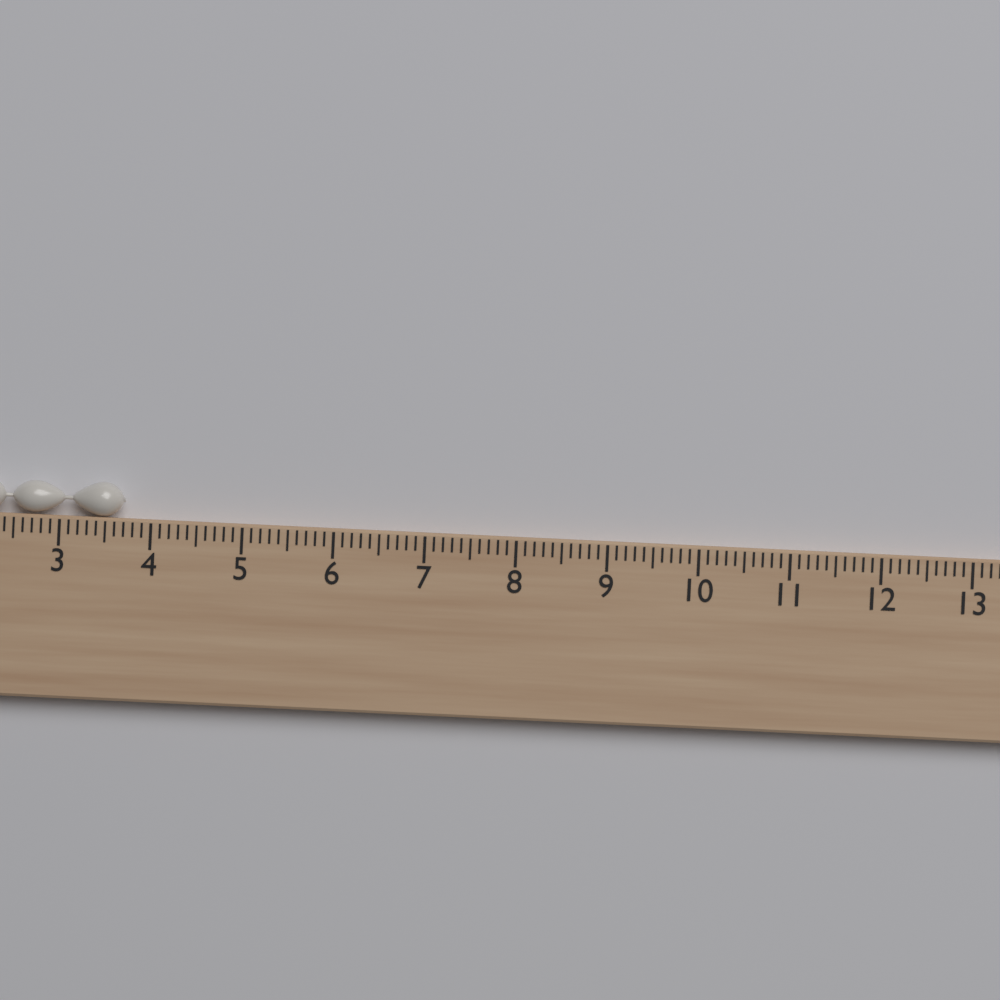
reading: 3.7 cm
